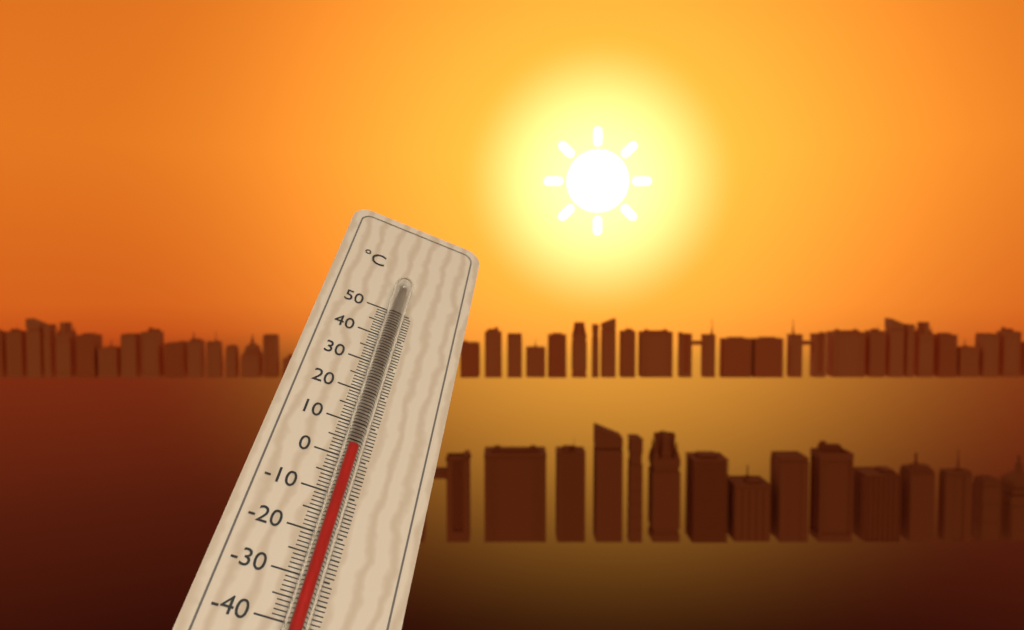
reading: 1 °C
